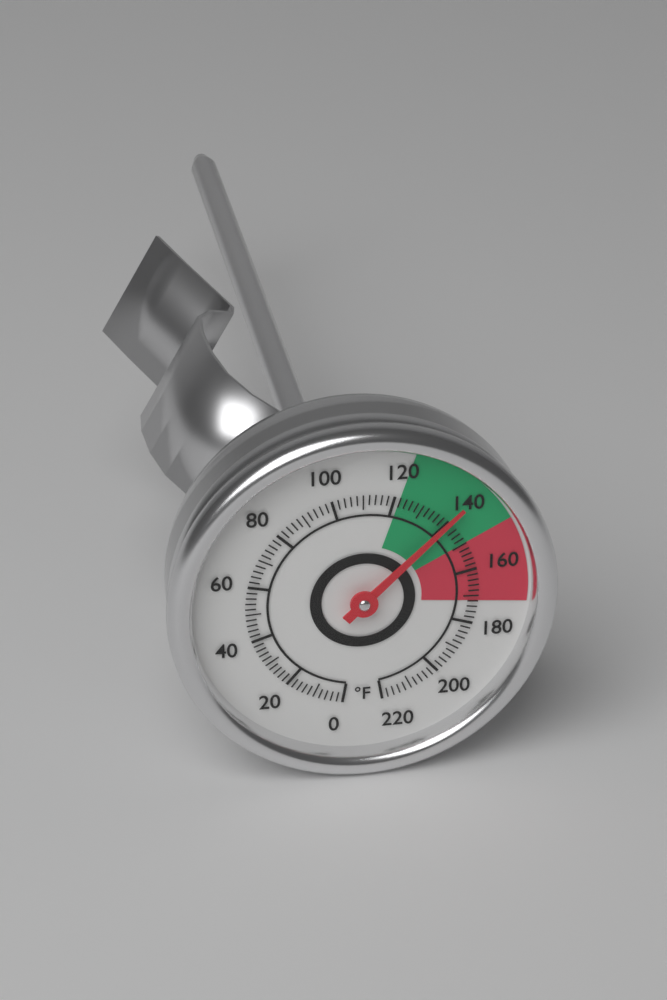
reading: 140 °F
